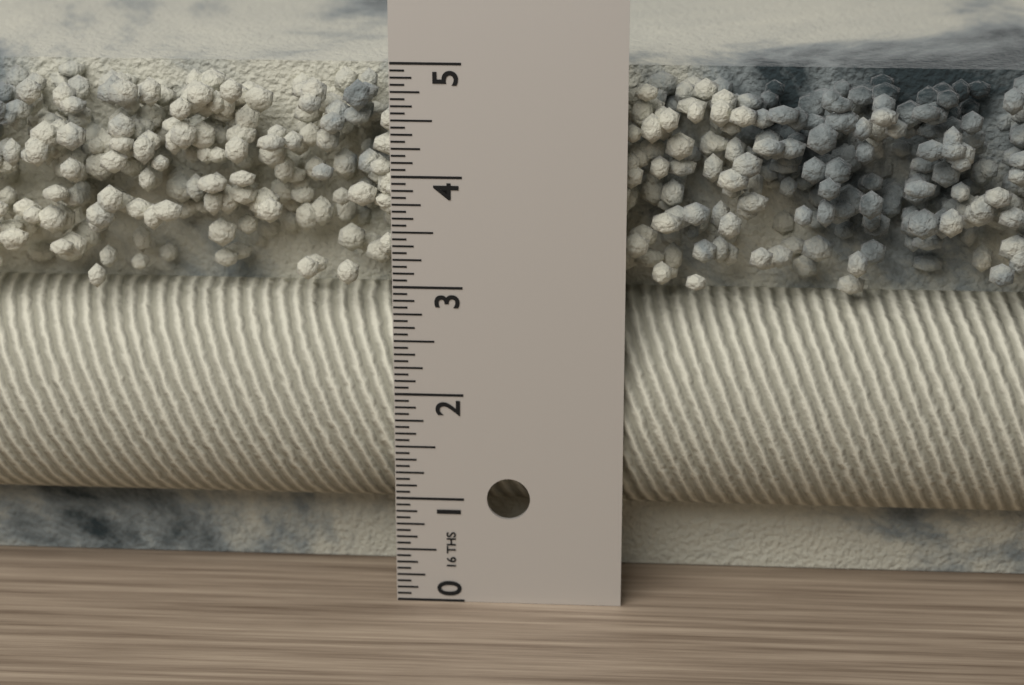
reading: 4.8125 in
